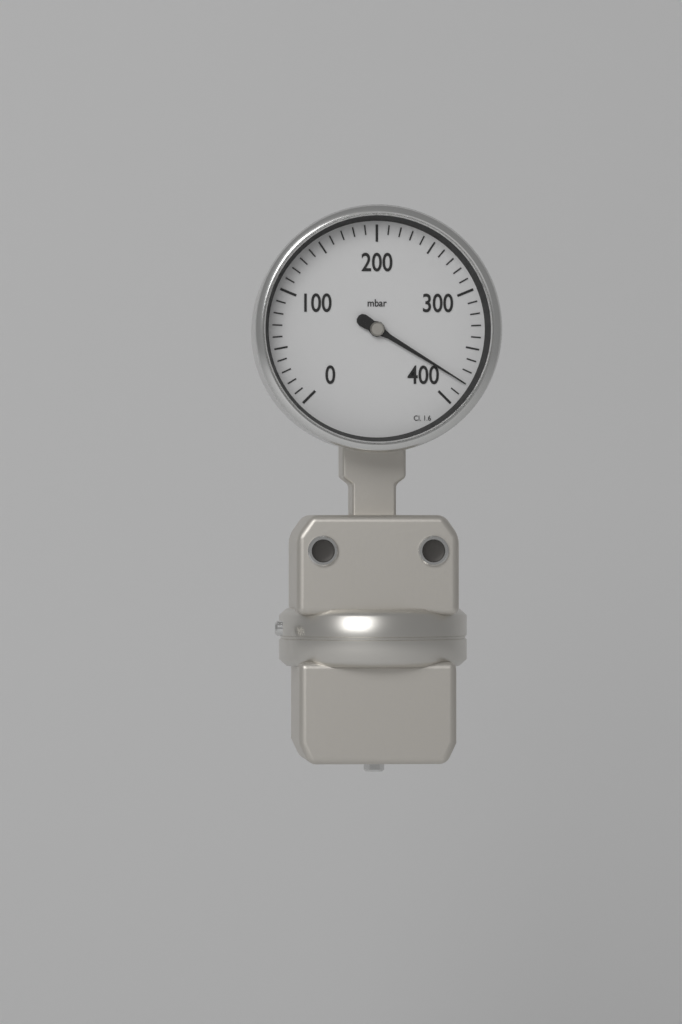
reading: 380 mbar
